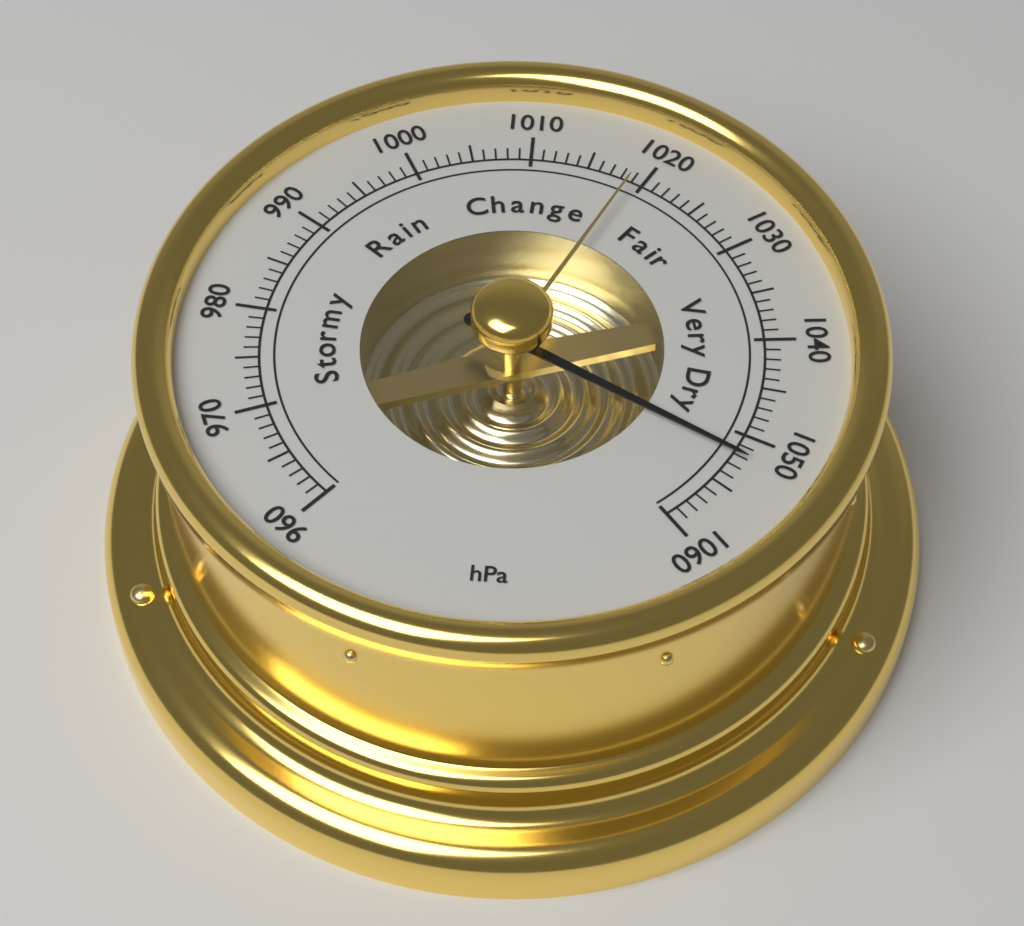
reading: 1052 hPa
